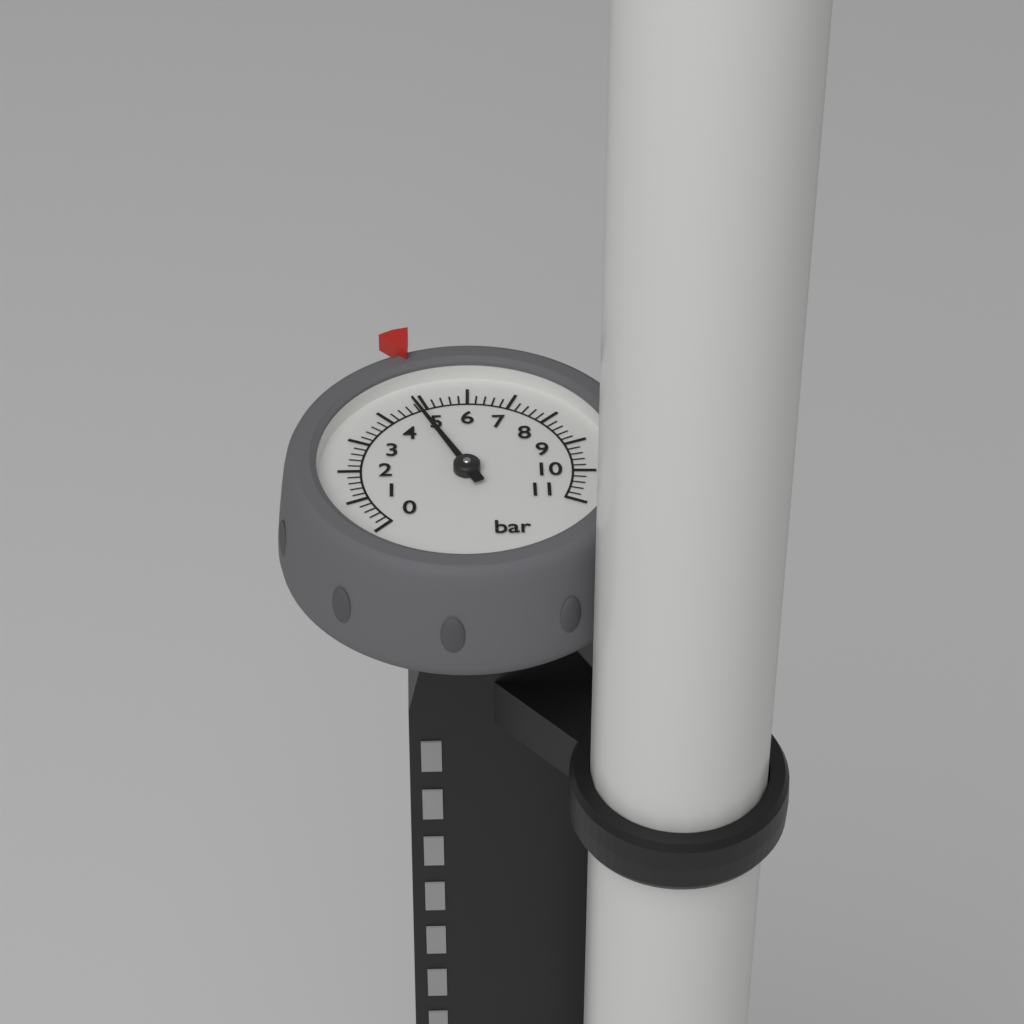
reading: 4.8 bar
